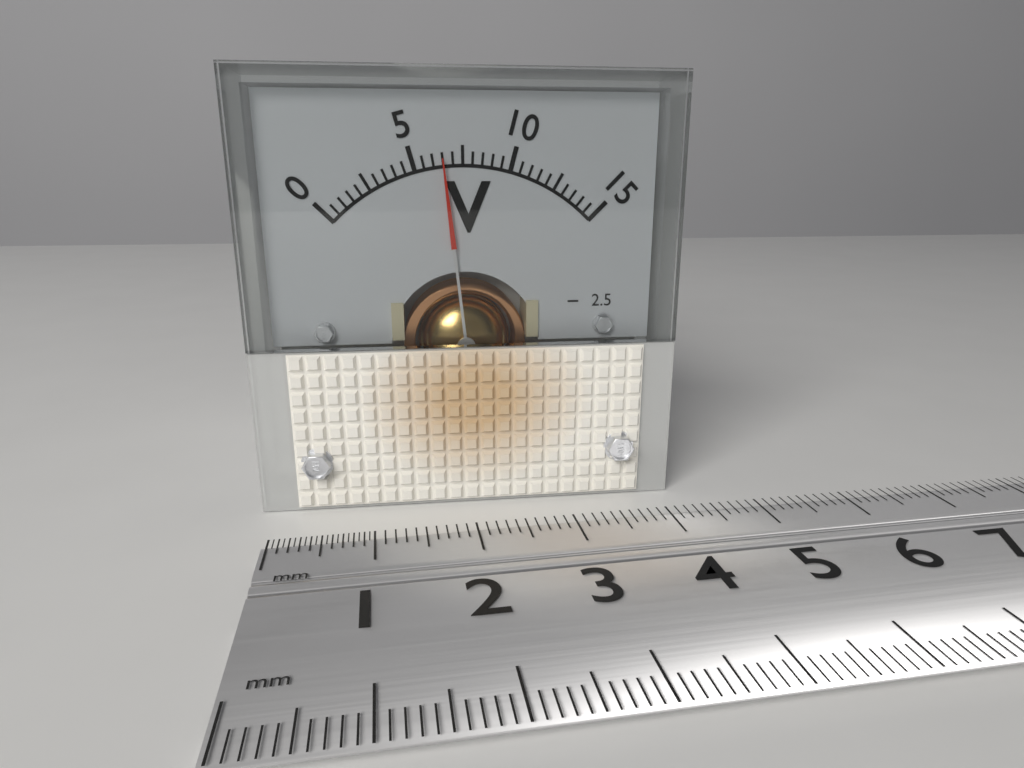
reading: 6.5 V
